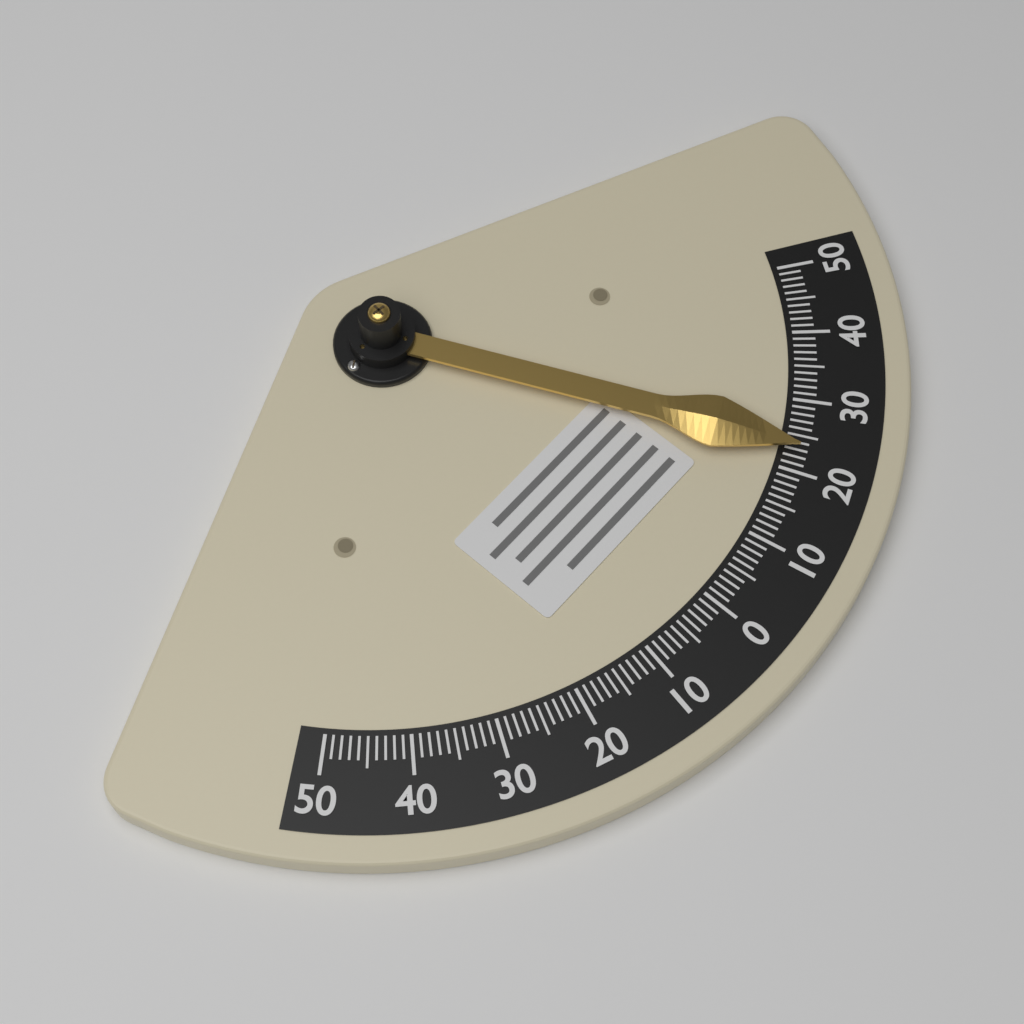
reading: 23 (no unit)
